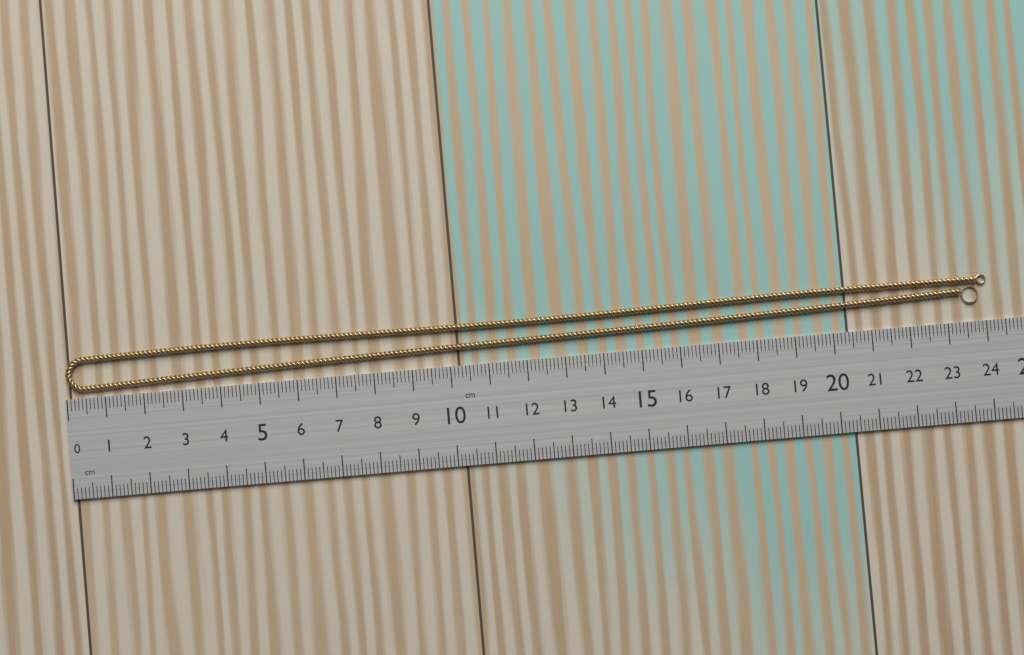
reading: 24.1 cm
